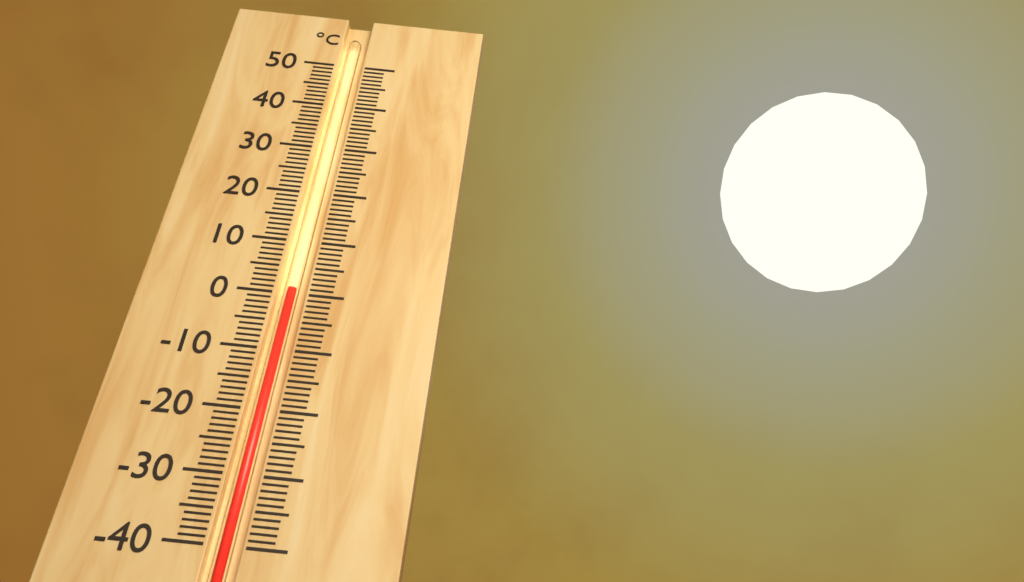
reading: 1 °C
